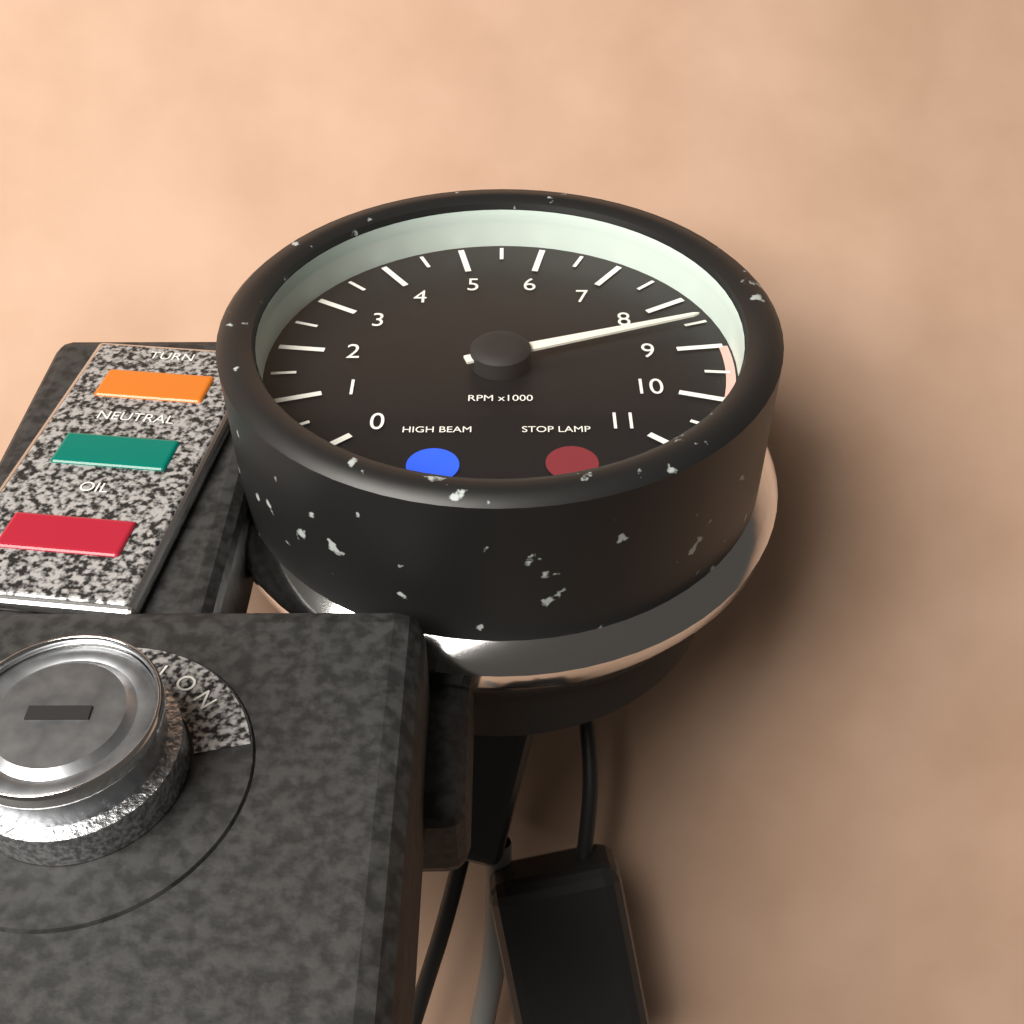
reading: 8500 RPM
